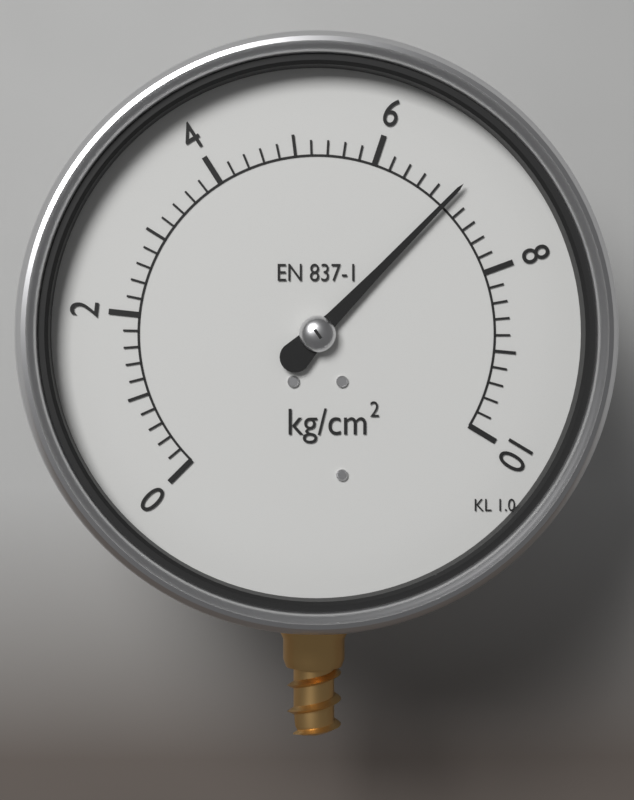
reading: 7.0 kg/cm²
